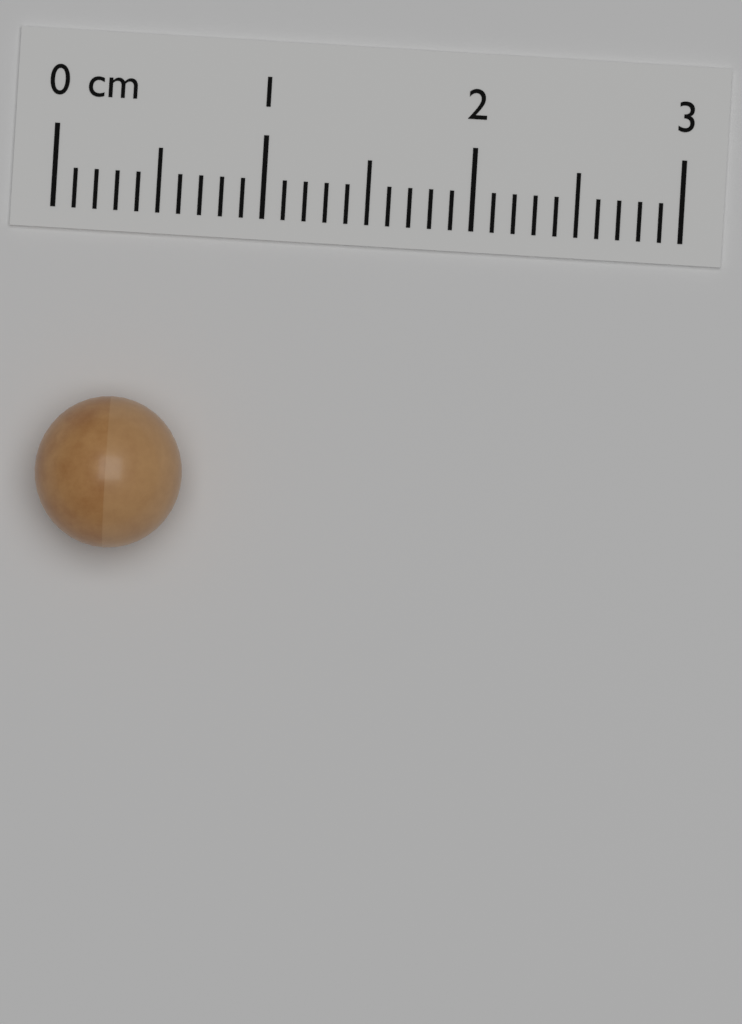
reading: 0.7 cm
